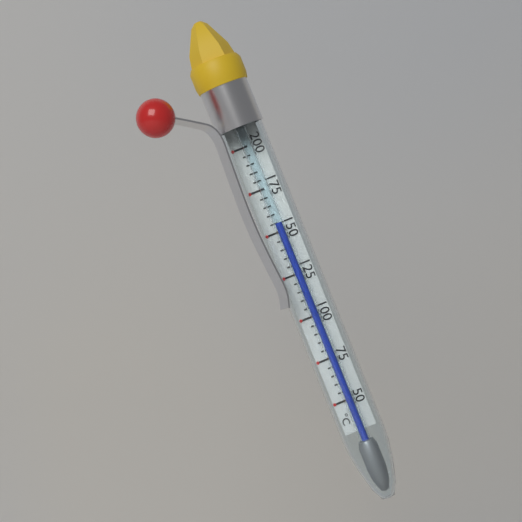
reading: 155 °C
